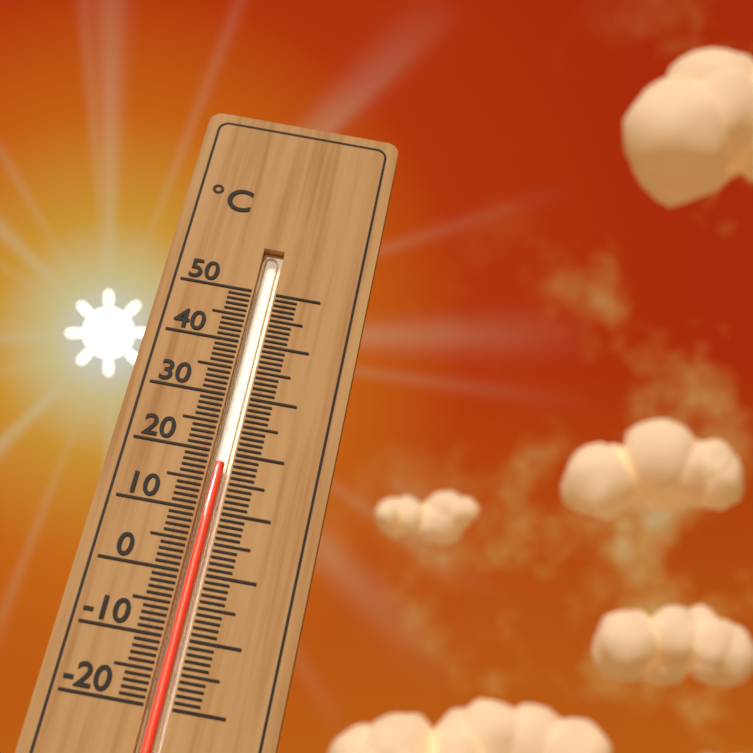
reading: 18 °C
